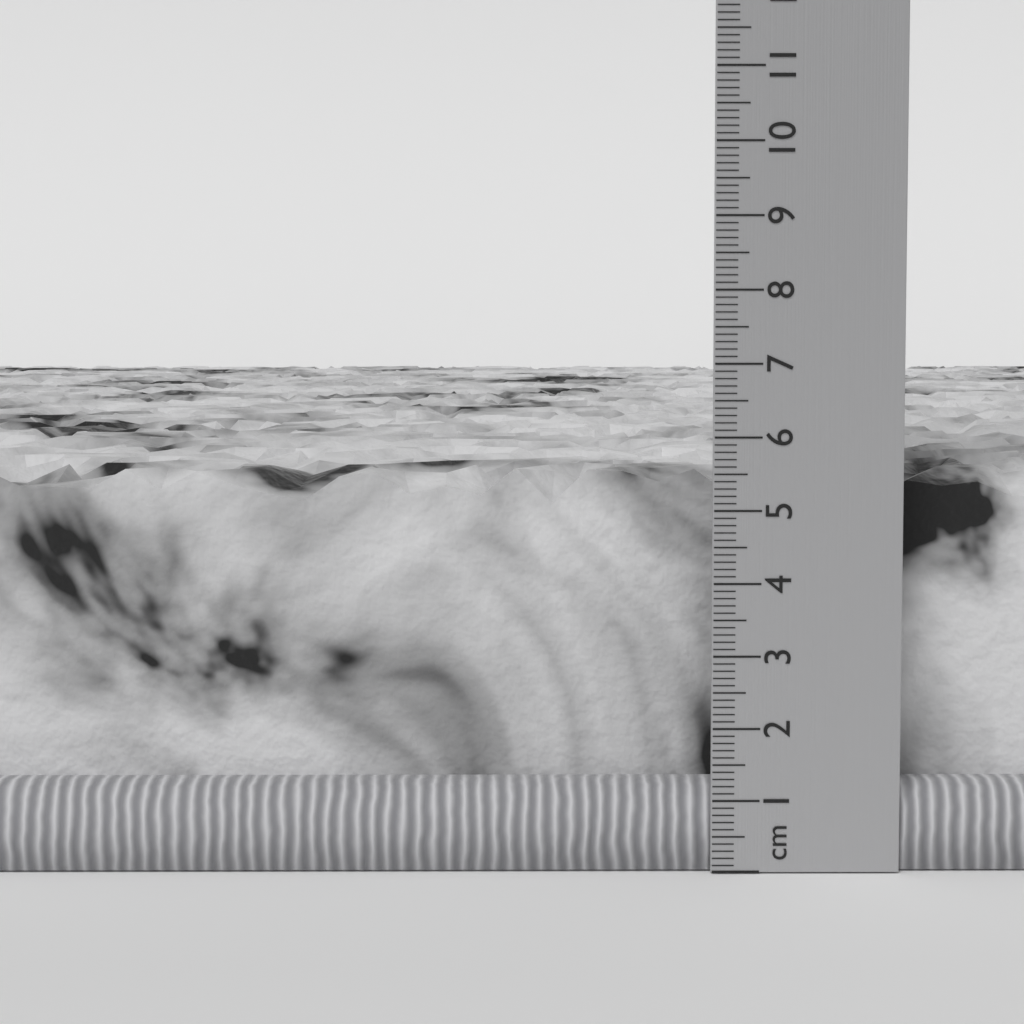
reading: 5.5 cm
